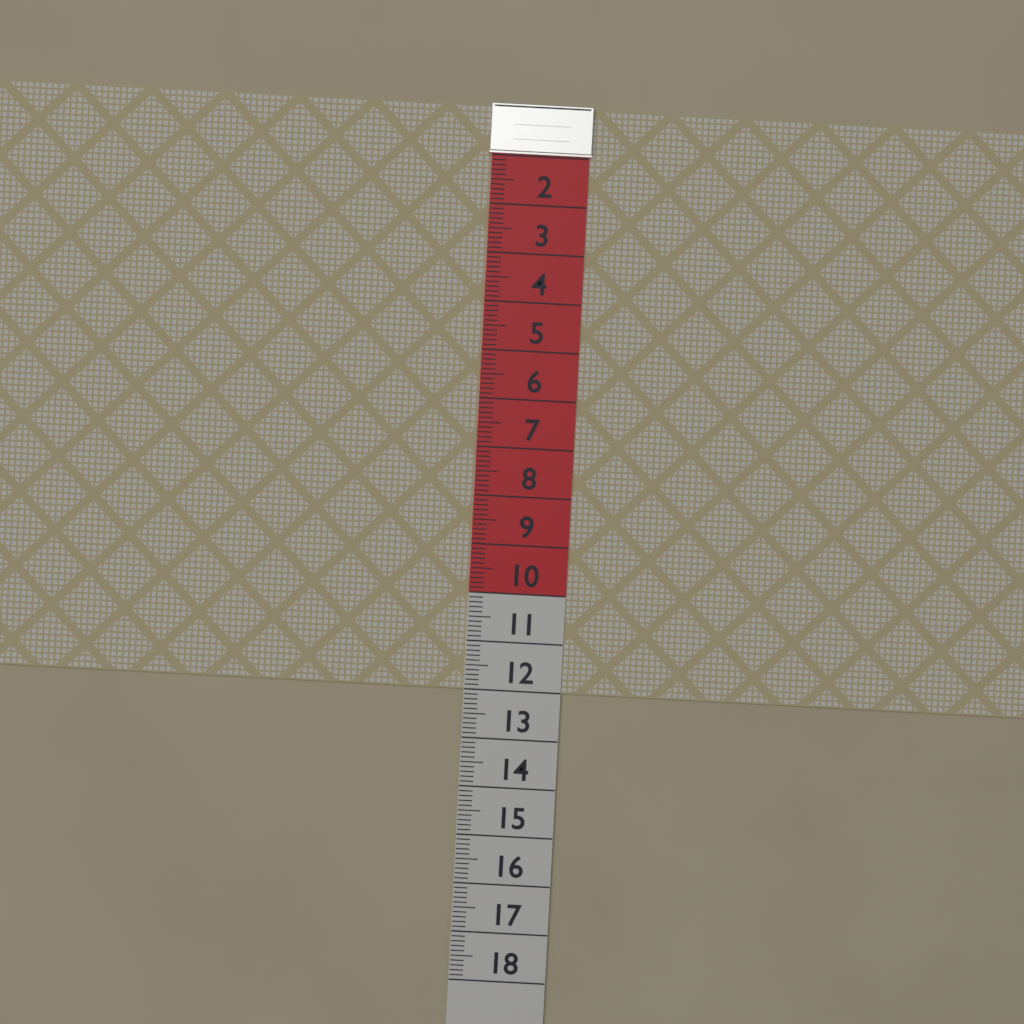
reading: 12.0 (no unit)
